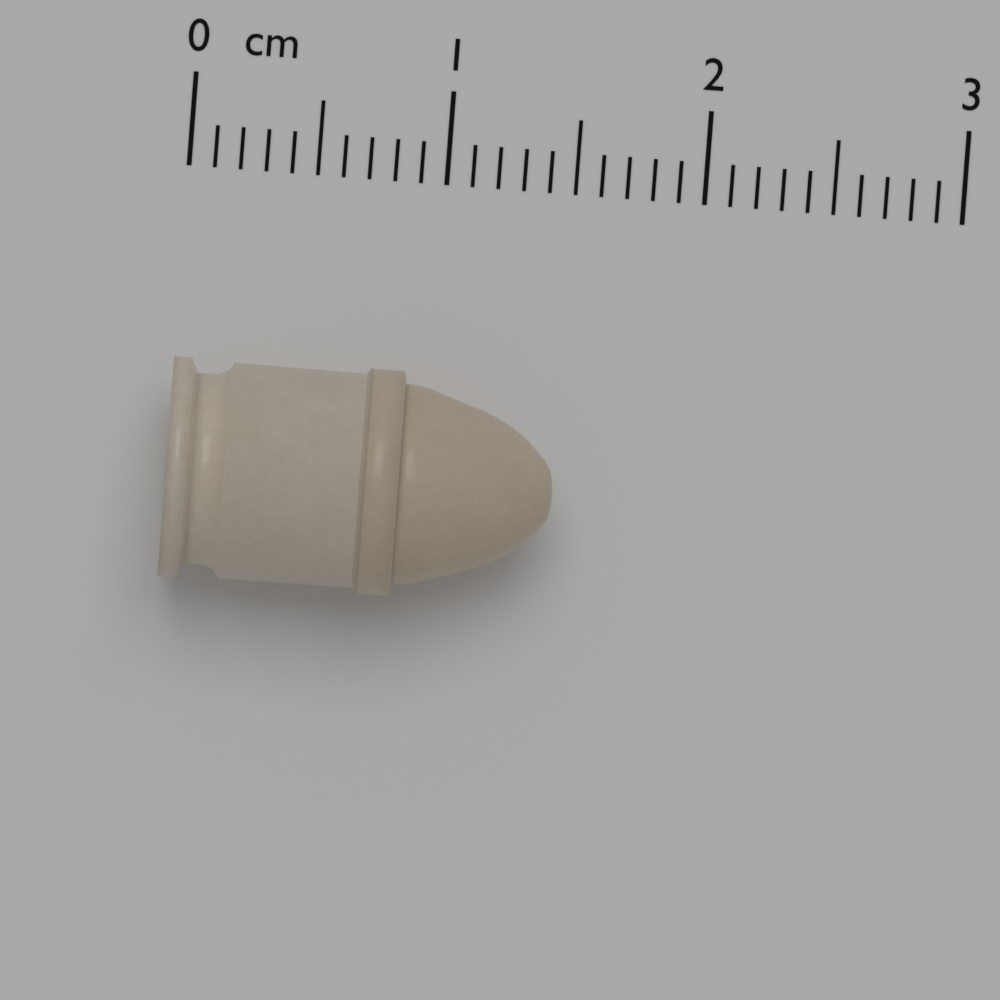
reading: 1.5 cm
